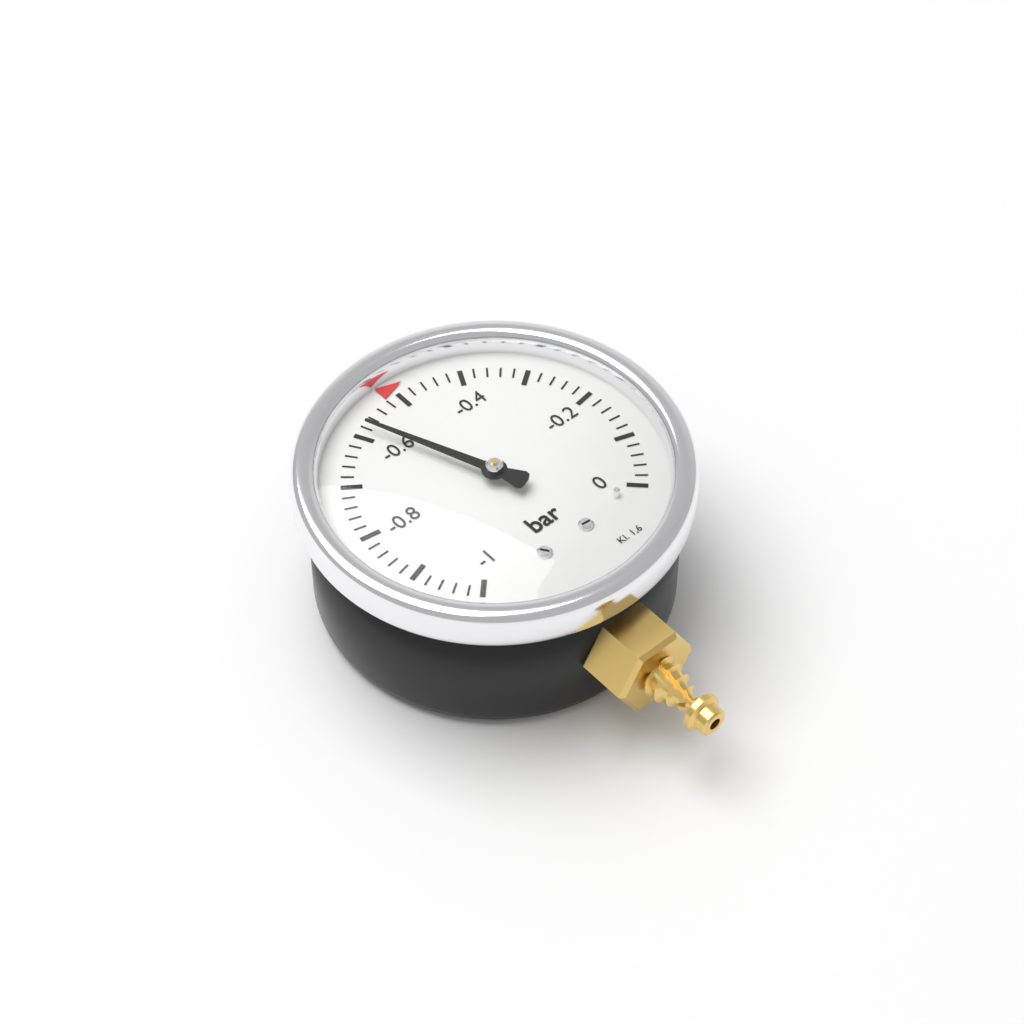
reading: -0.58 bar
